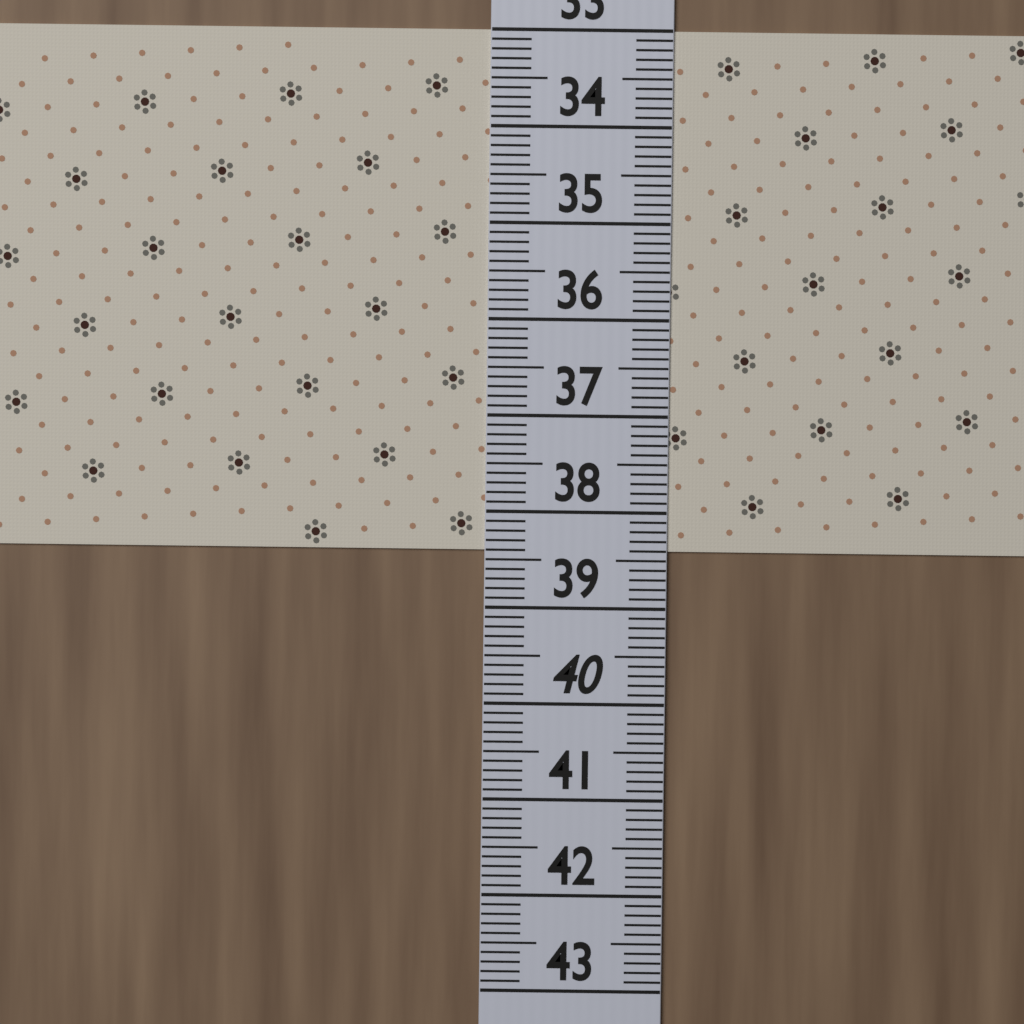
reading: 38.4 (no unit)
